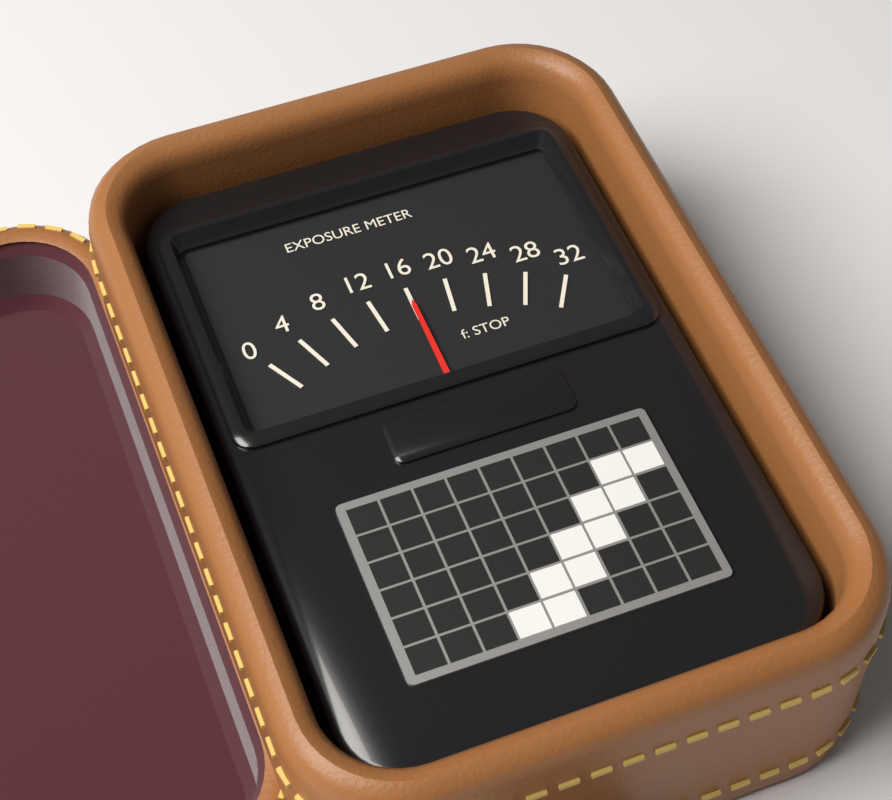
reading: 16 f: STOP
